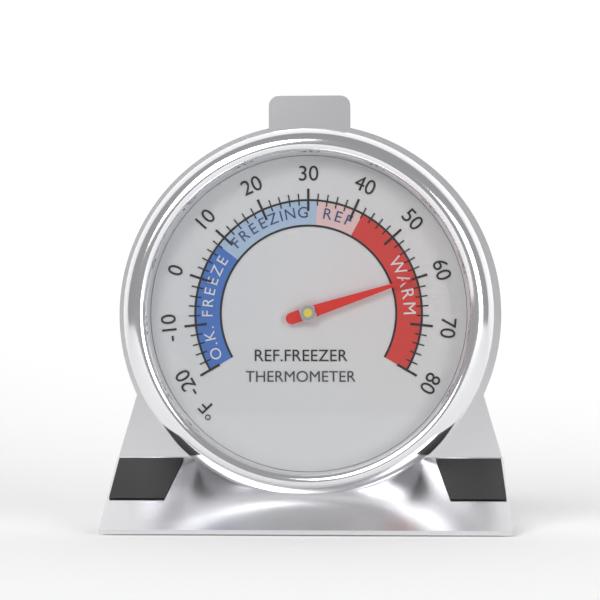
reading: 60 °F
